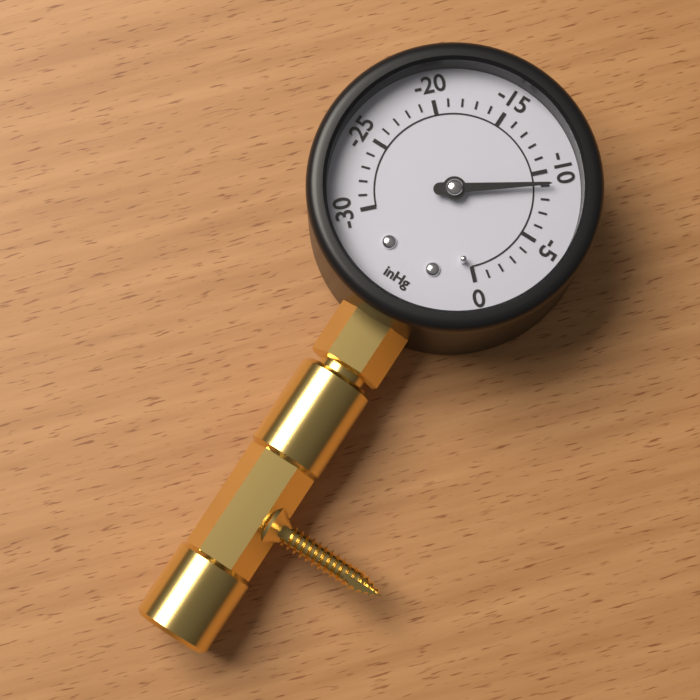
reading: -9 inHg
